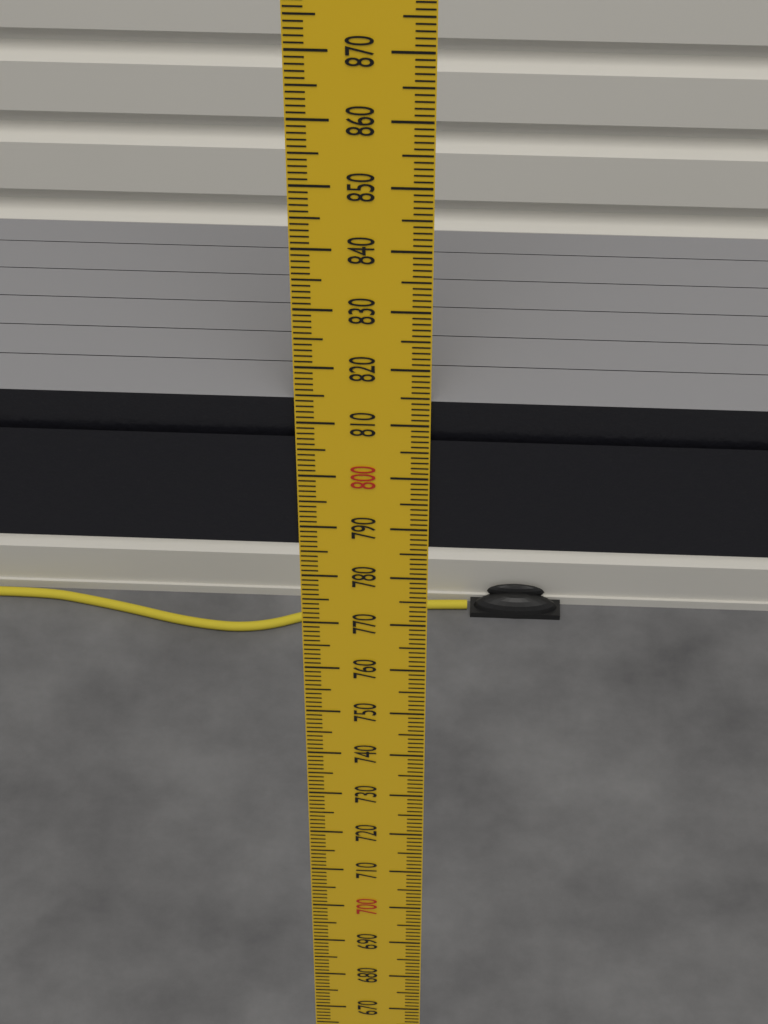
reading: 814 mm
